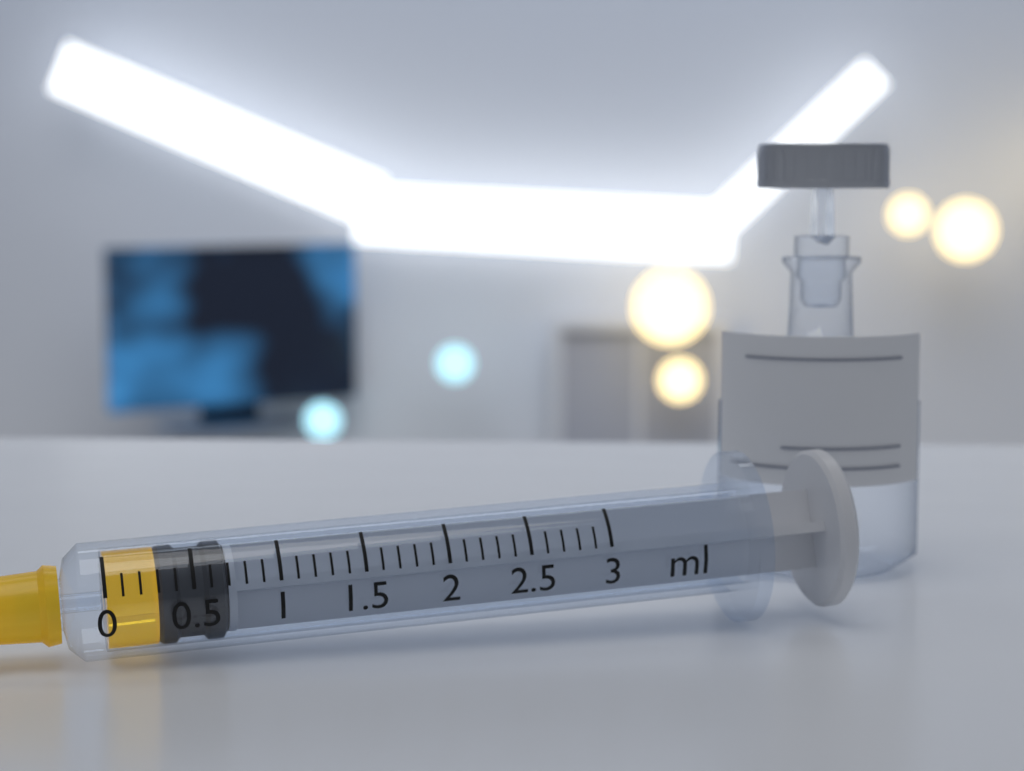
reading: 0.3 ml
